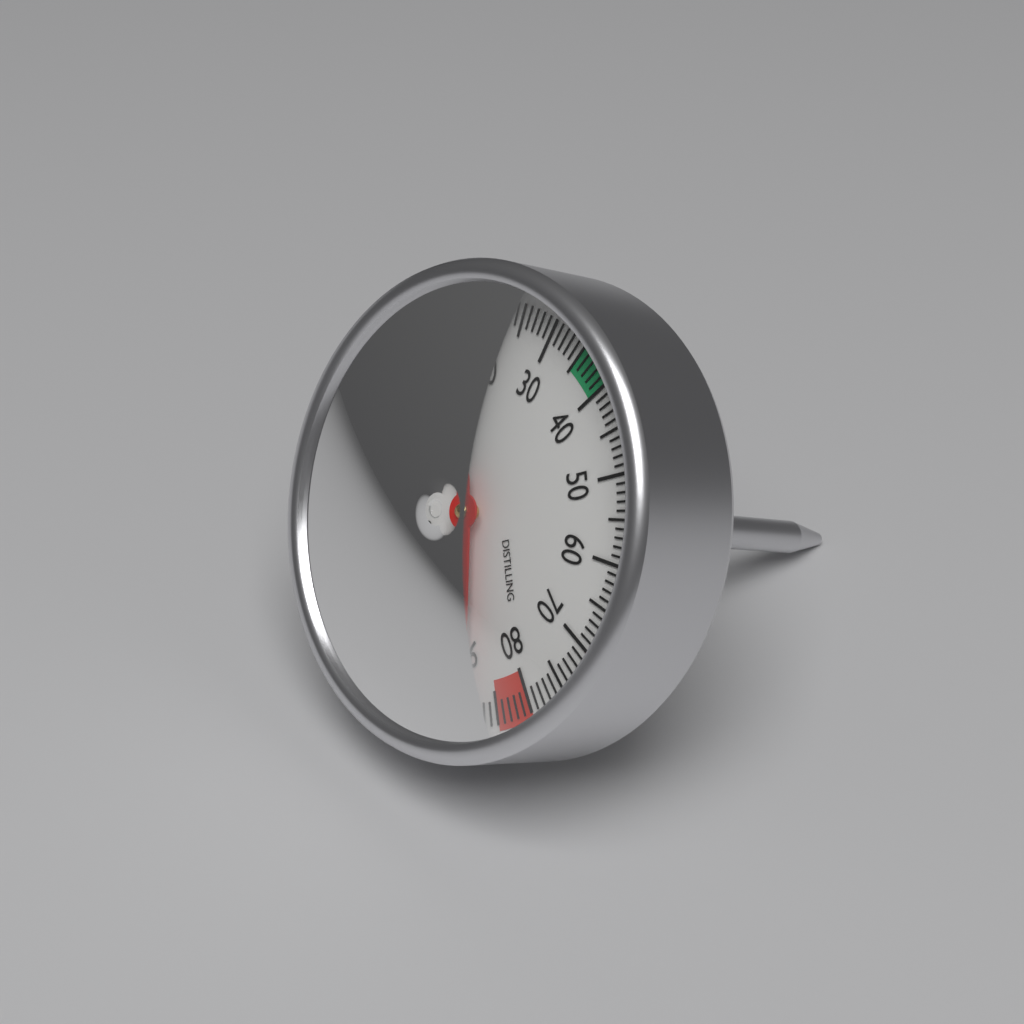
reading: 89 °C
